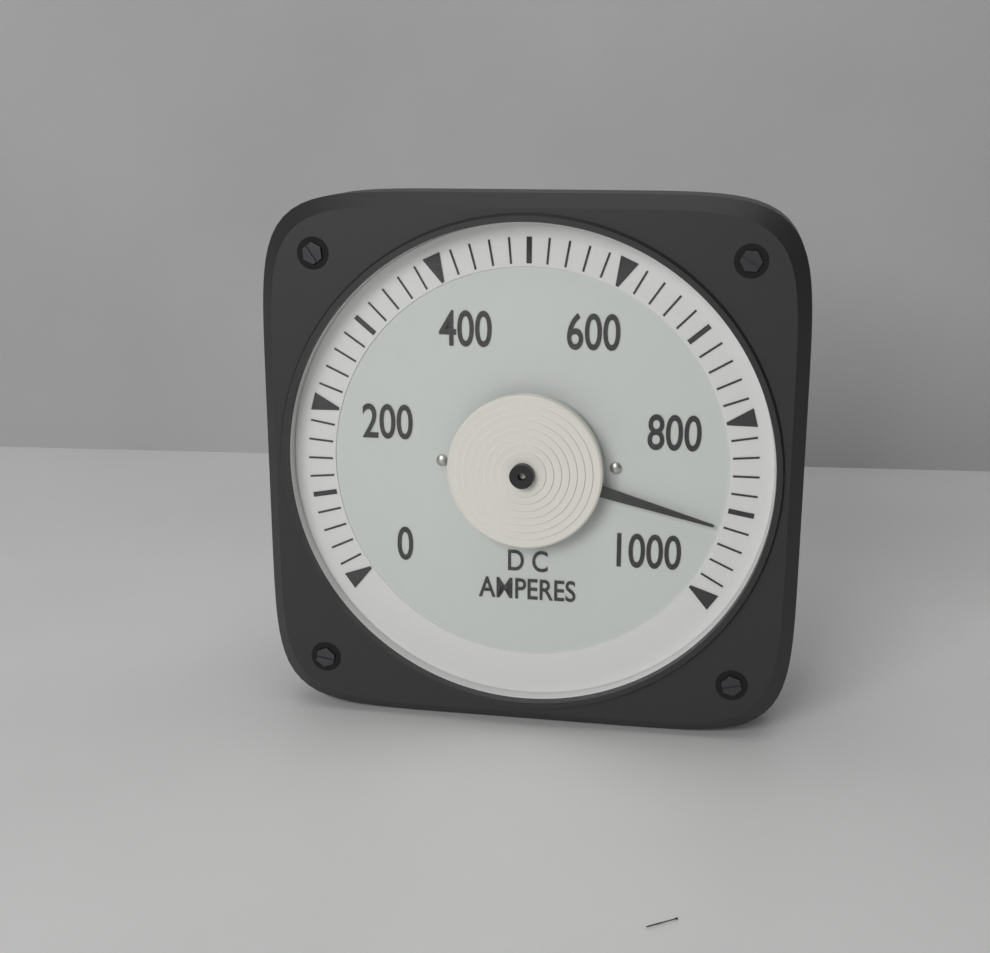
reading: 920 A
